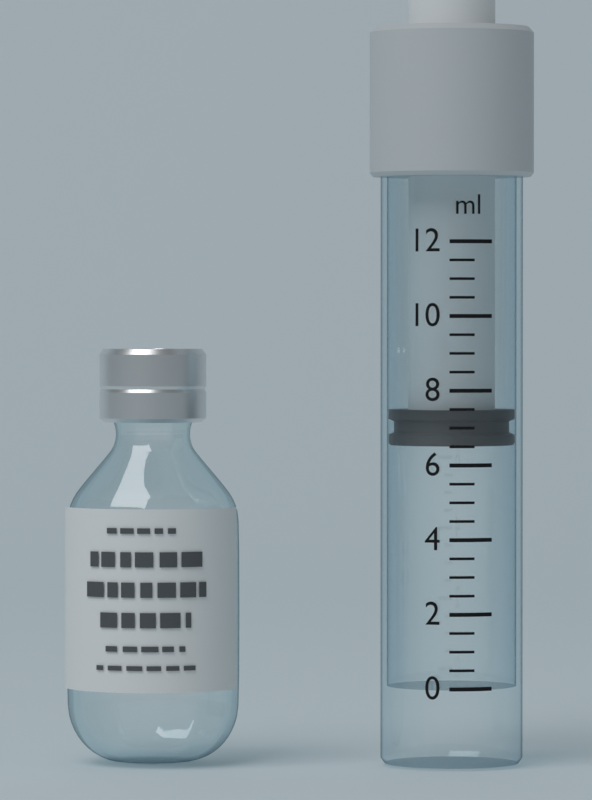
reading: 6.5 ml
